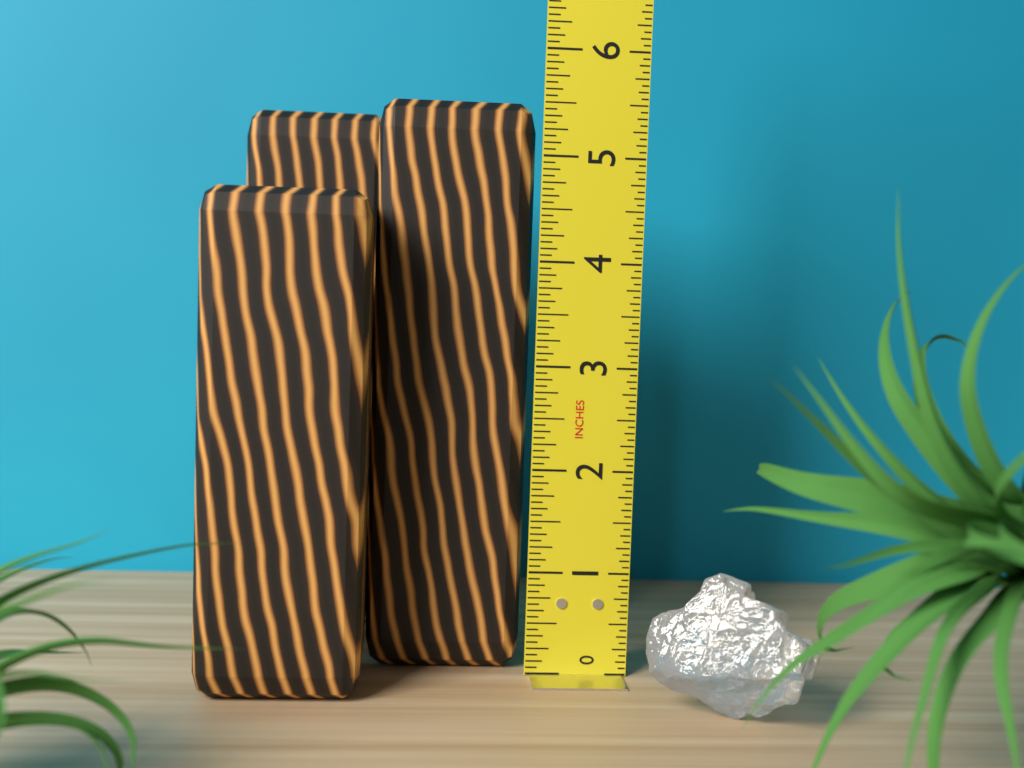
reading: 5.5000 in
